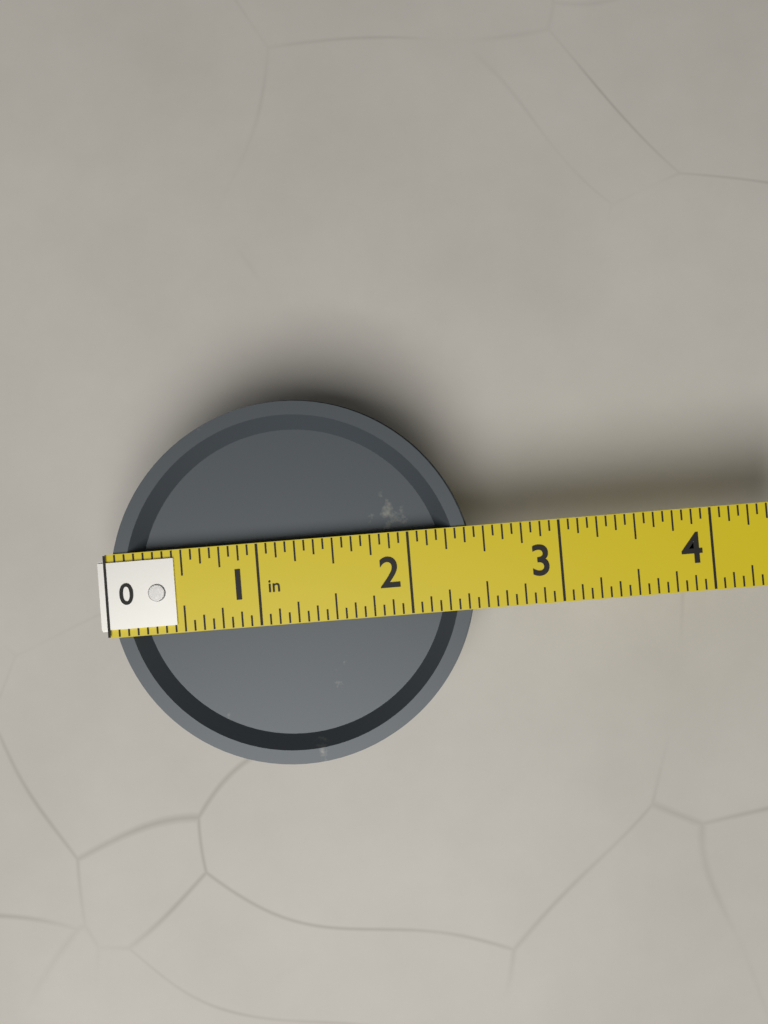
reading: 2.4375 in
